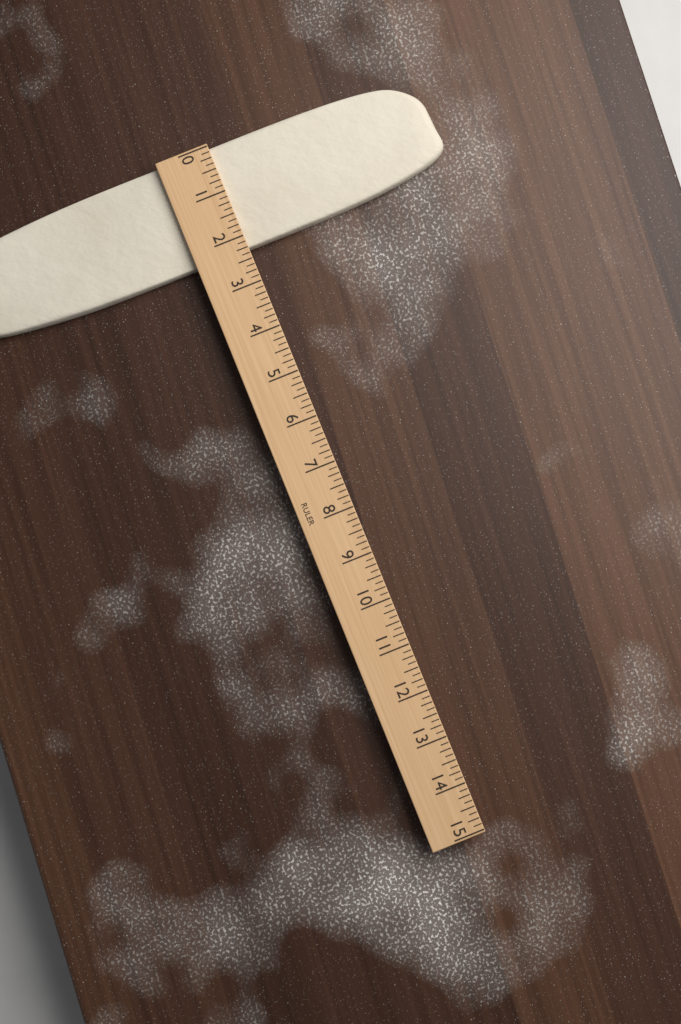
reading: 2.250 (no unit)
